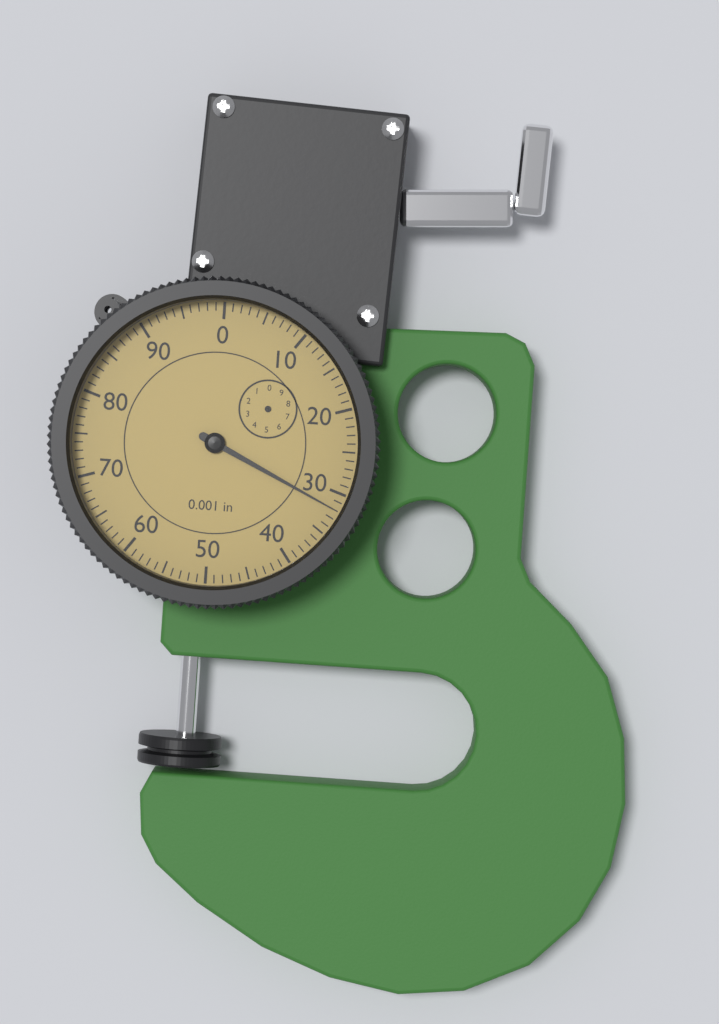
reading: 32 0.001 in
